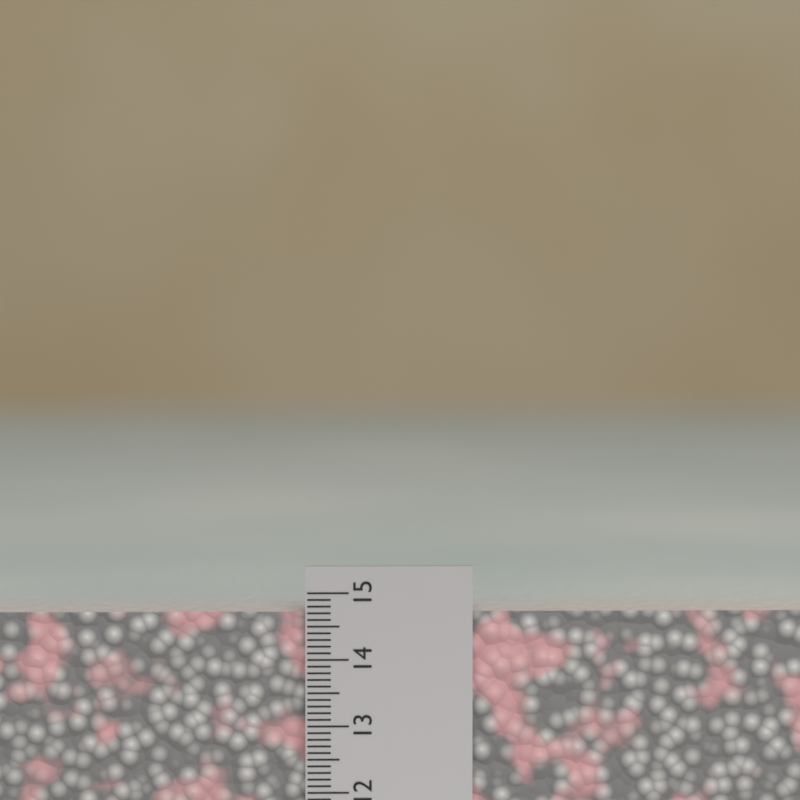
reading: 14.7 cm
